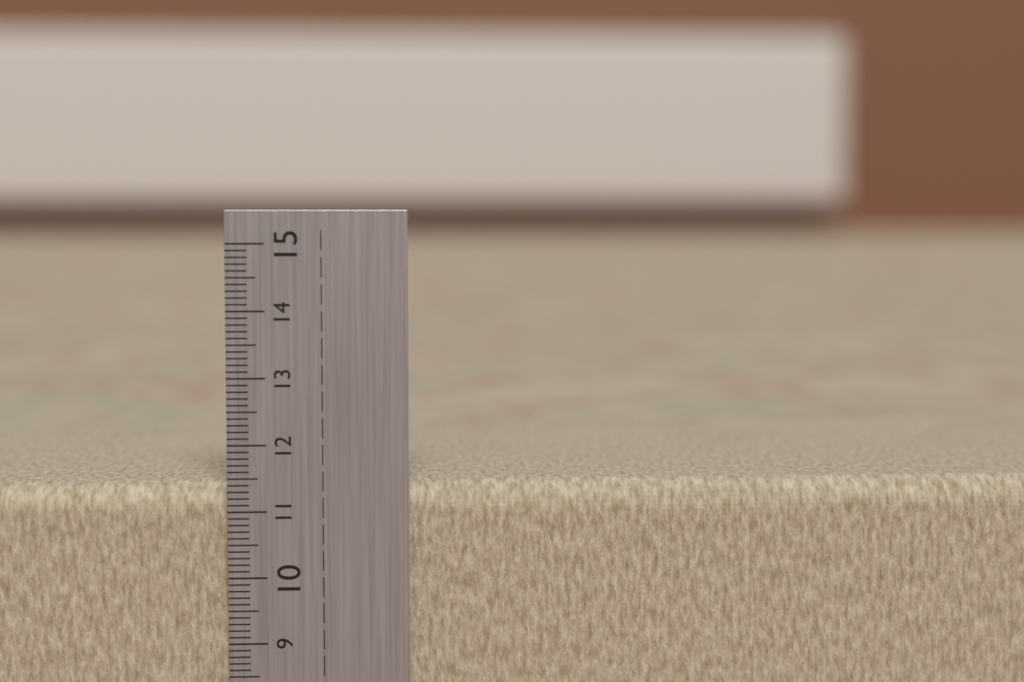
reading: 11.4 cm
